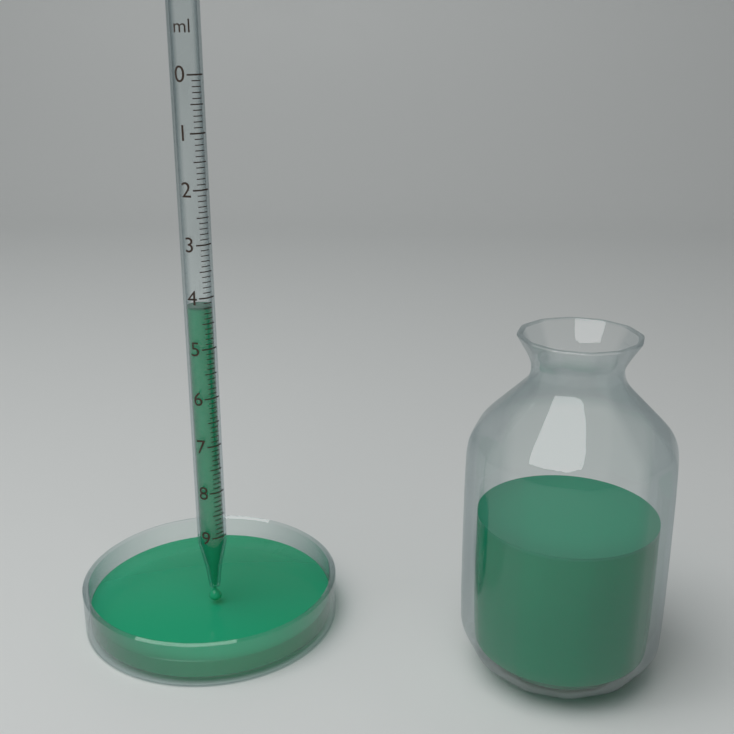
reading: 4.2 ml
